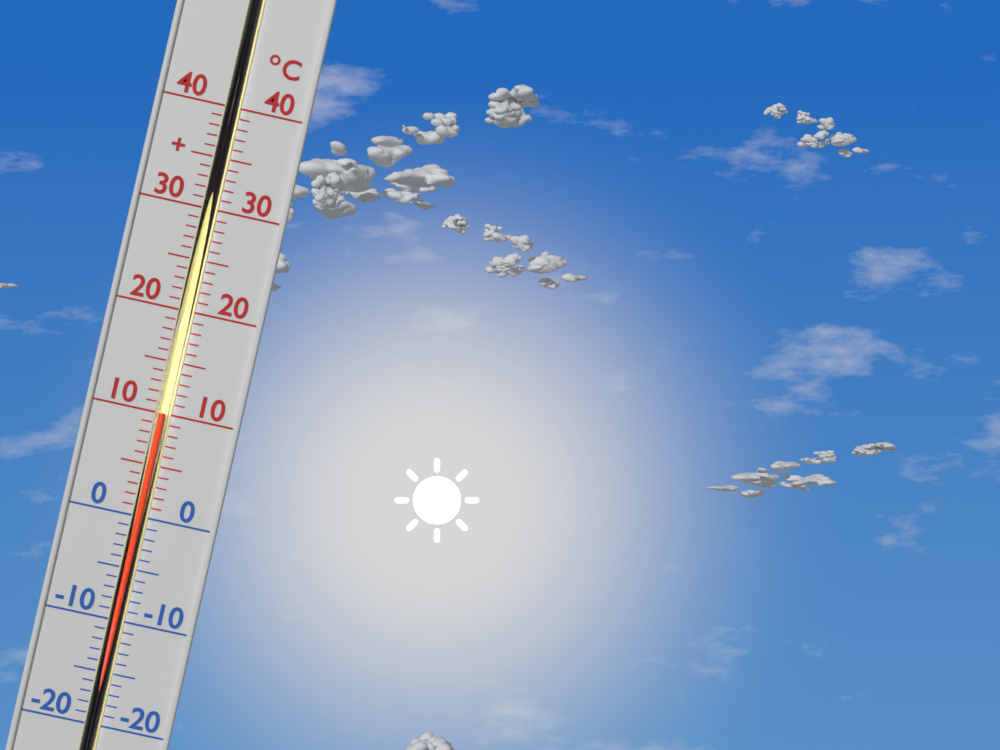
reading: 10 °C
